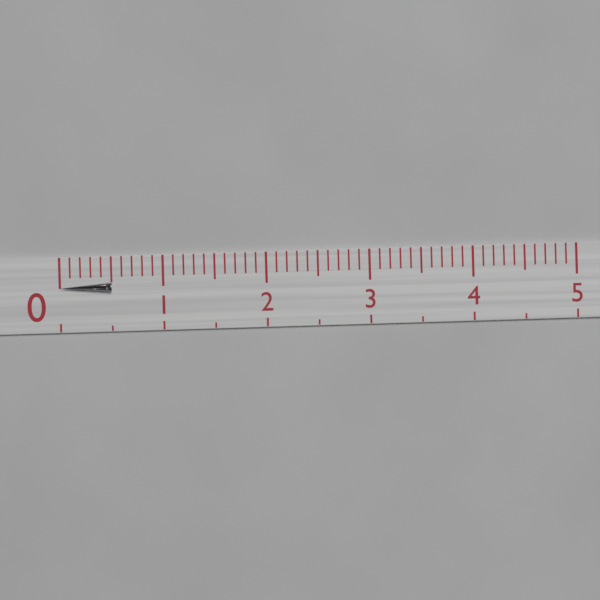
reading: 0.5 (no unit)
